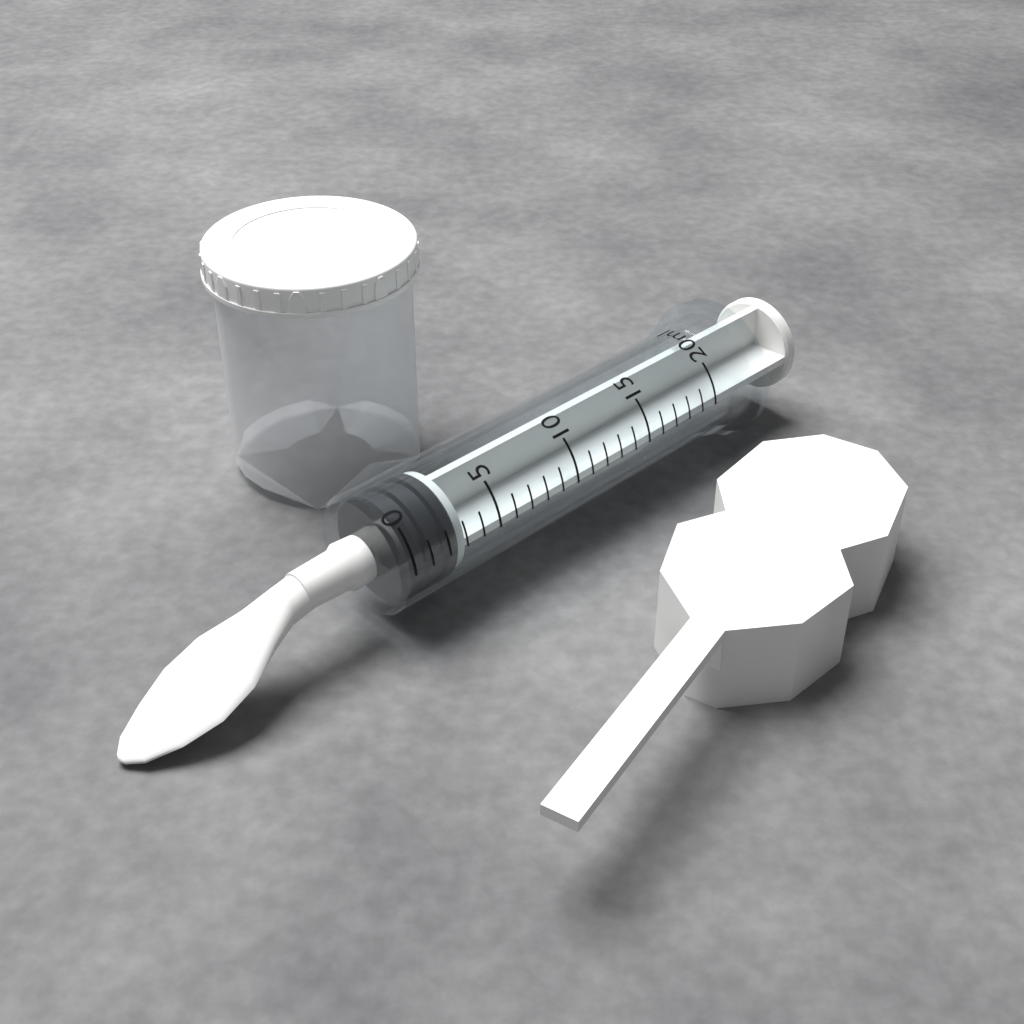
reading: 0 ml
